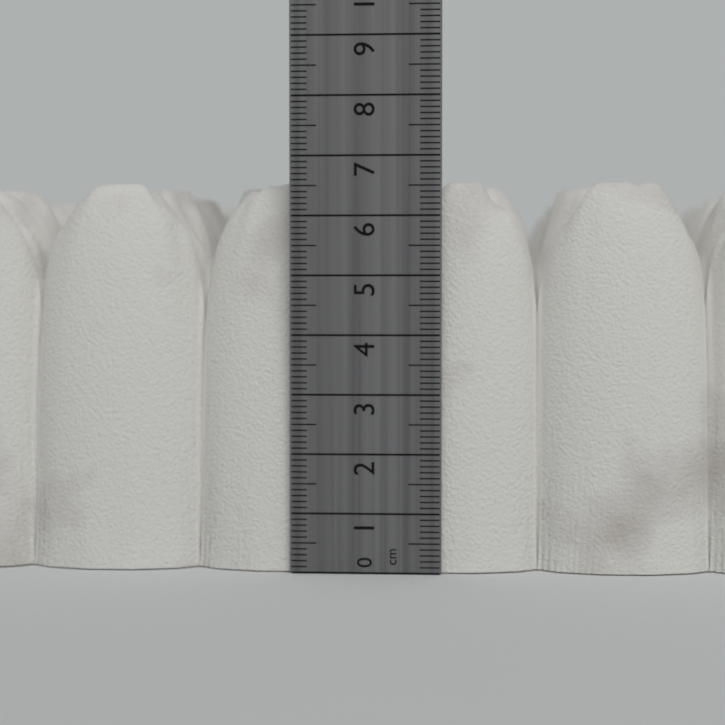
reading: 6.6 cm
